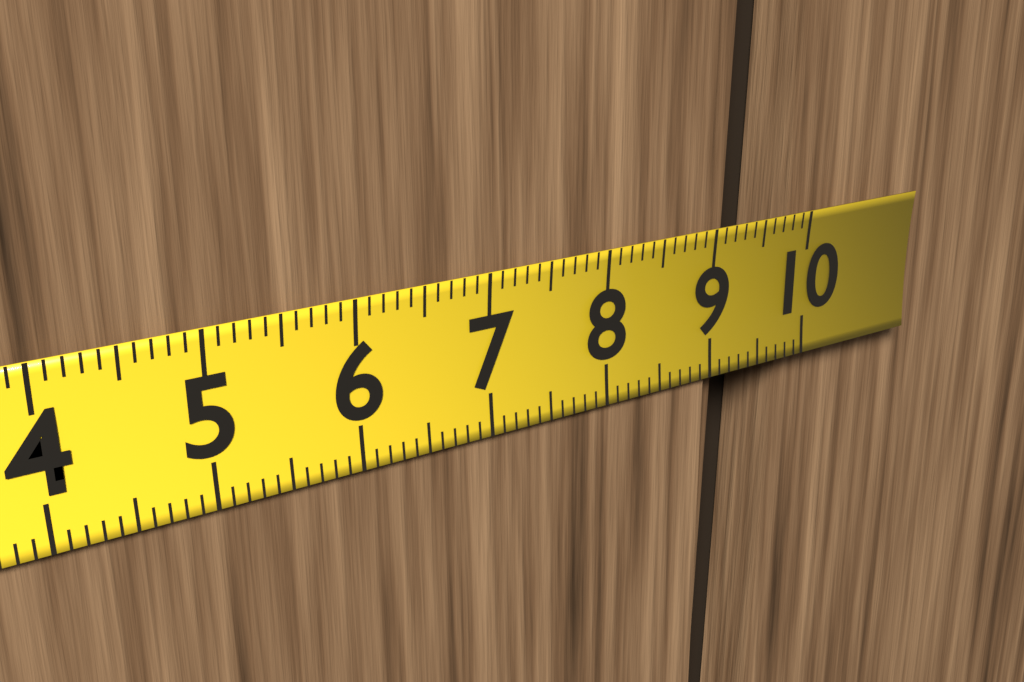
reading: 9.0 cm
